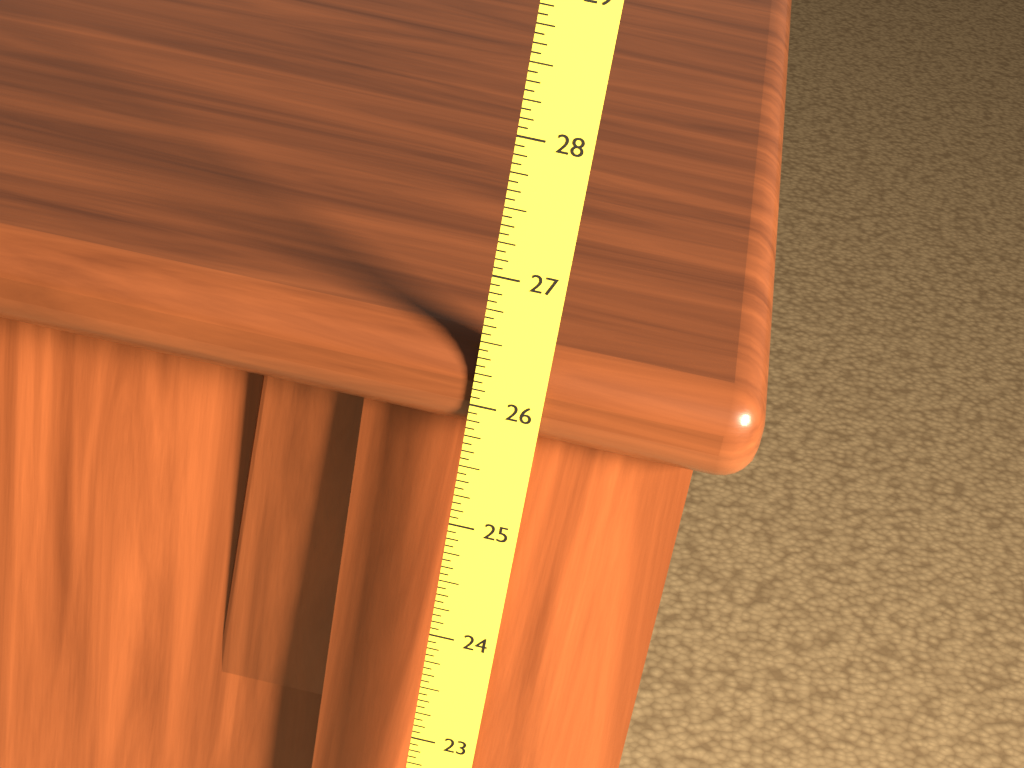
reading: 26.4375 (no unit)
